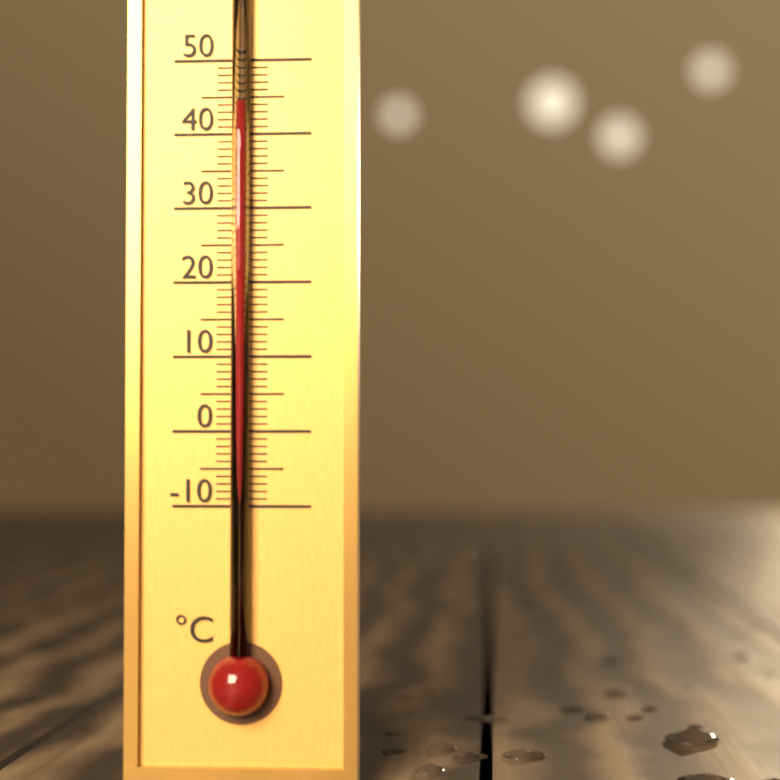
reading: 44 °C
